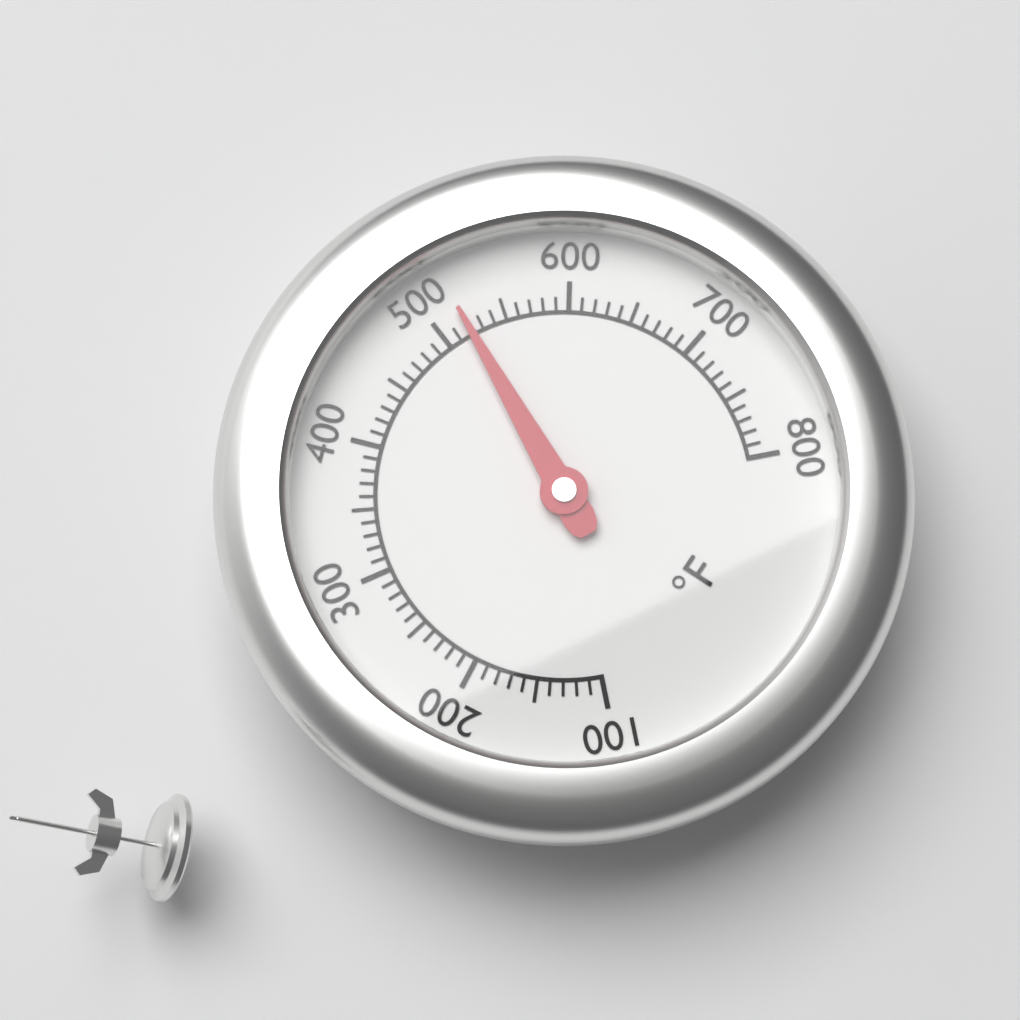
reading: 520 °F
